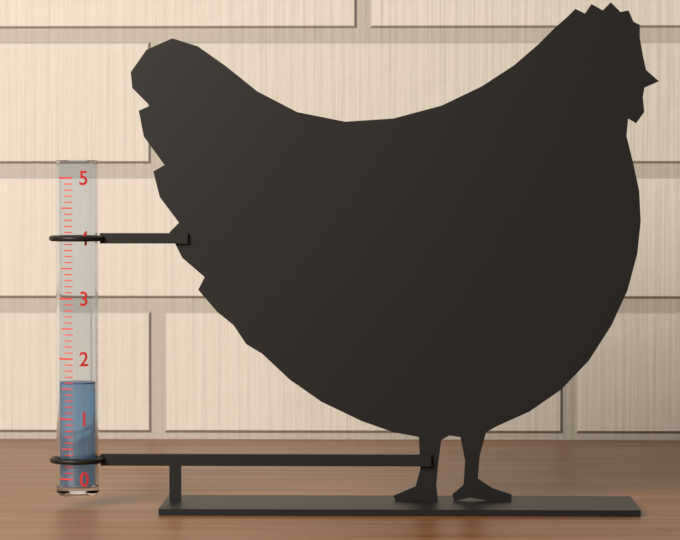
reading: 1.6 (no unit)
